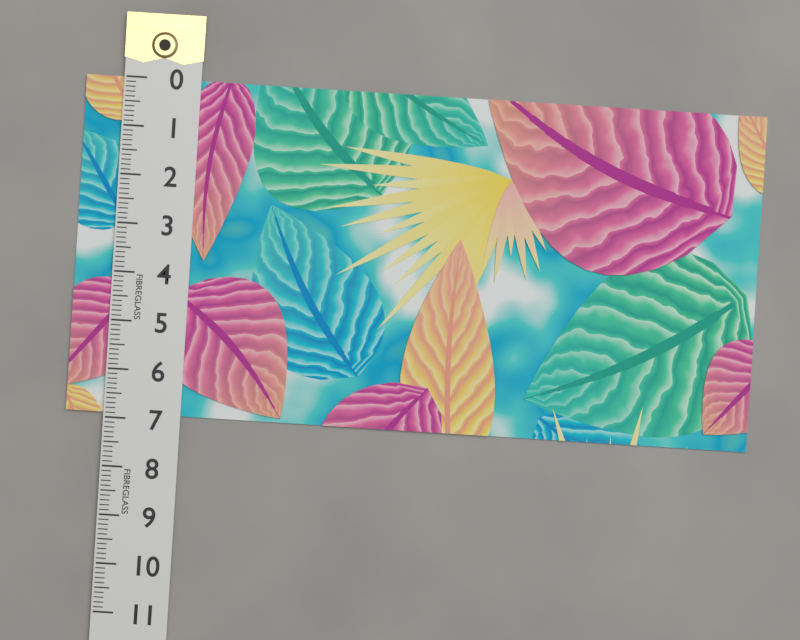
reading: 6.9 (no unit)
